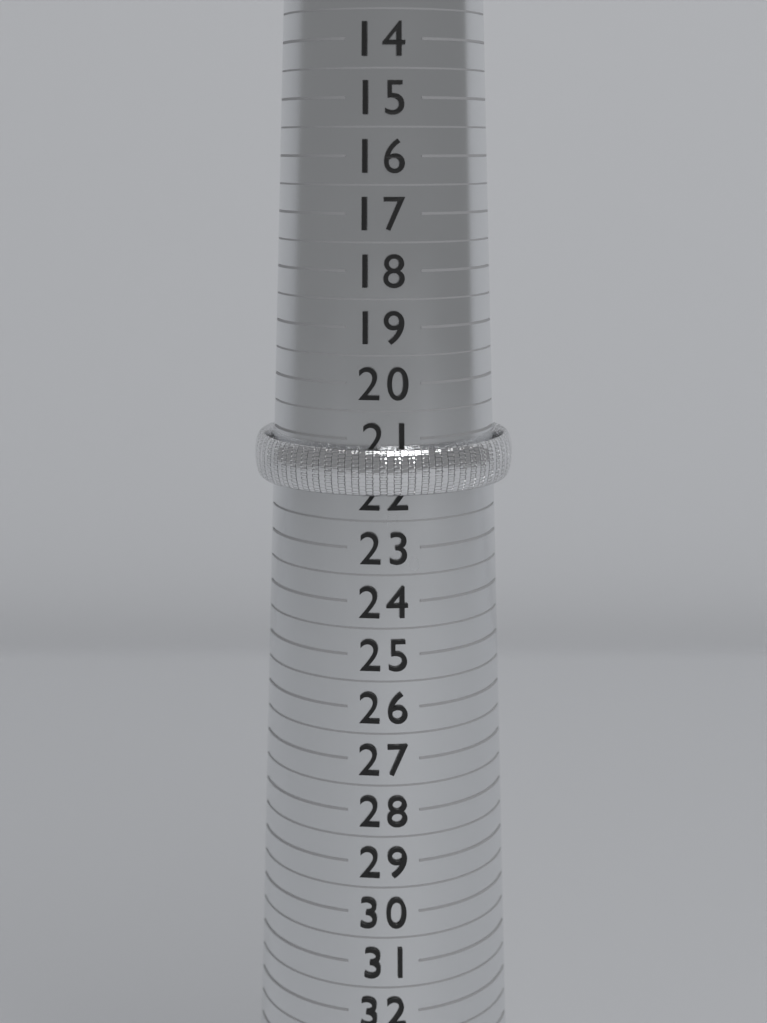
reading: 22.0 (no unit)
